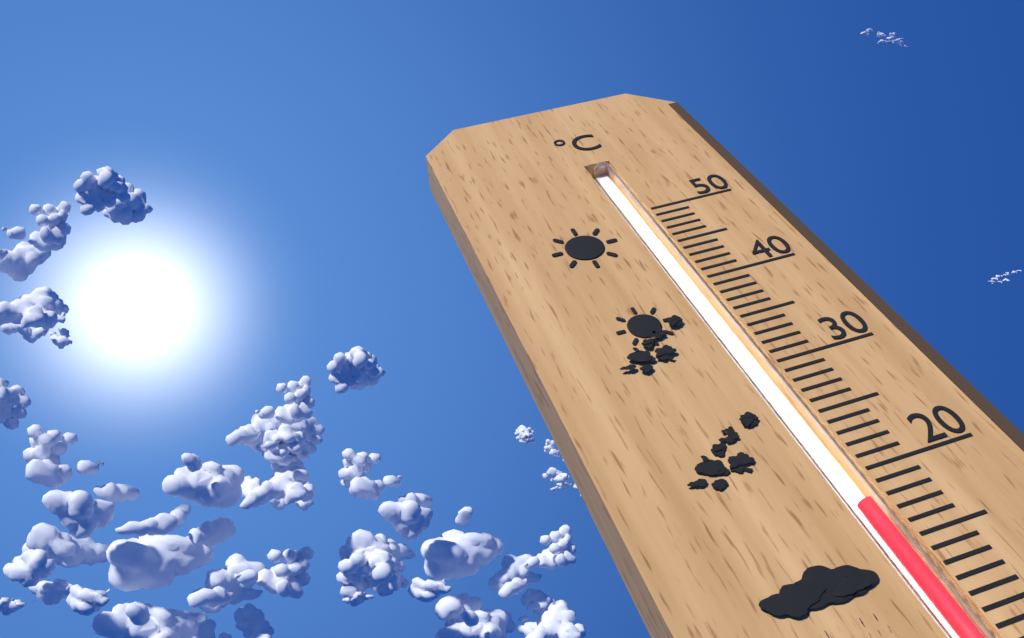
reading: 18 °C
